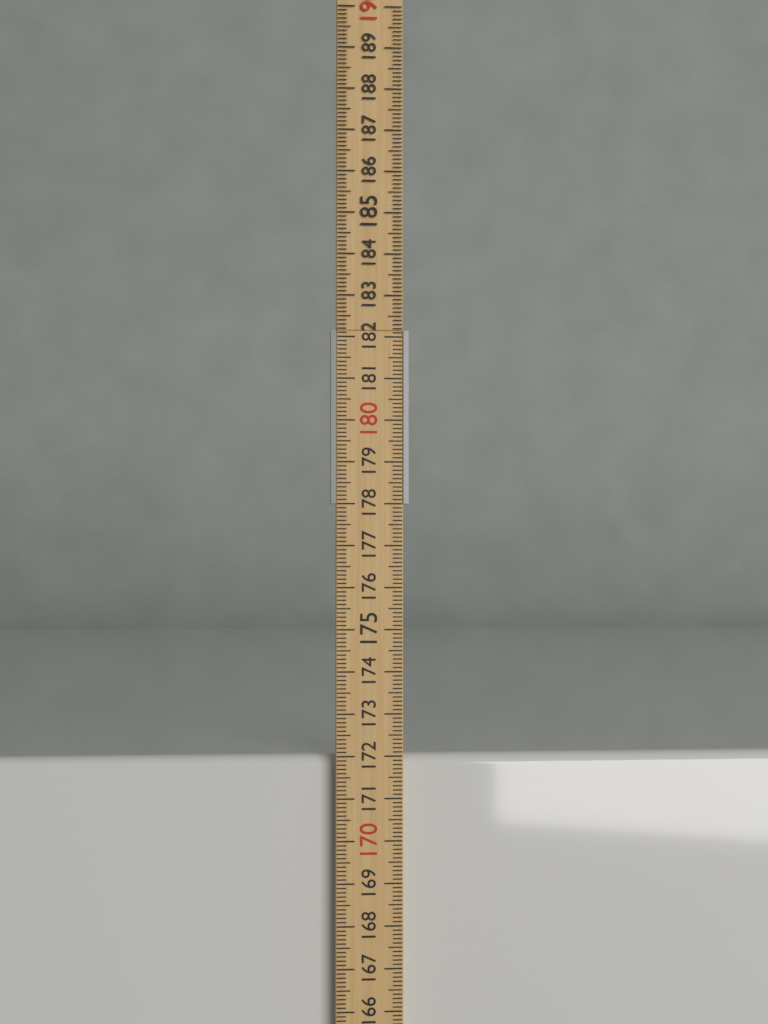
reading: 172.0 cm
